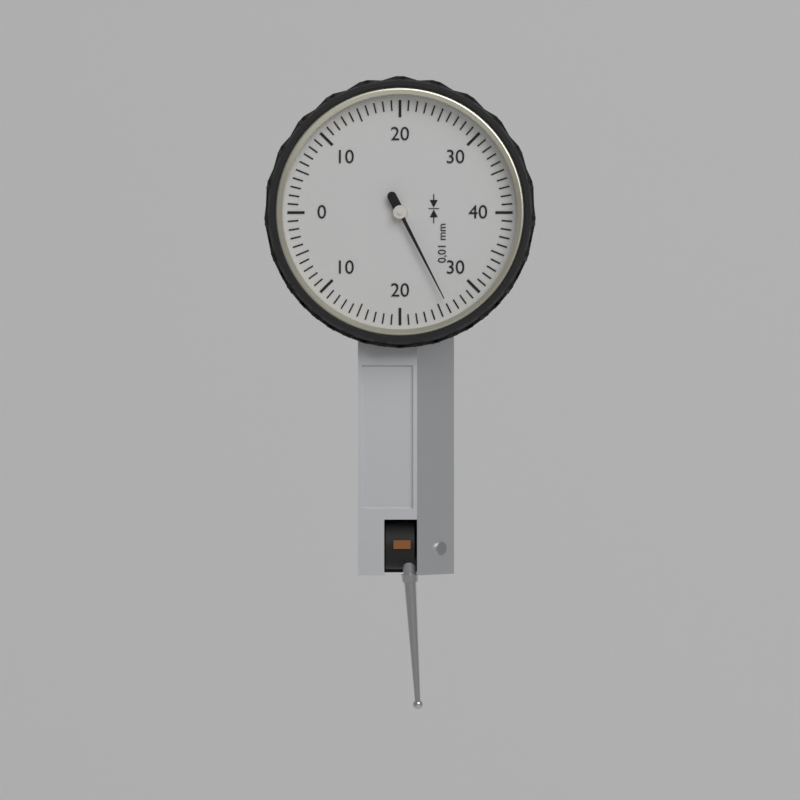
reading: 0.26 mm
